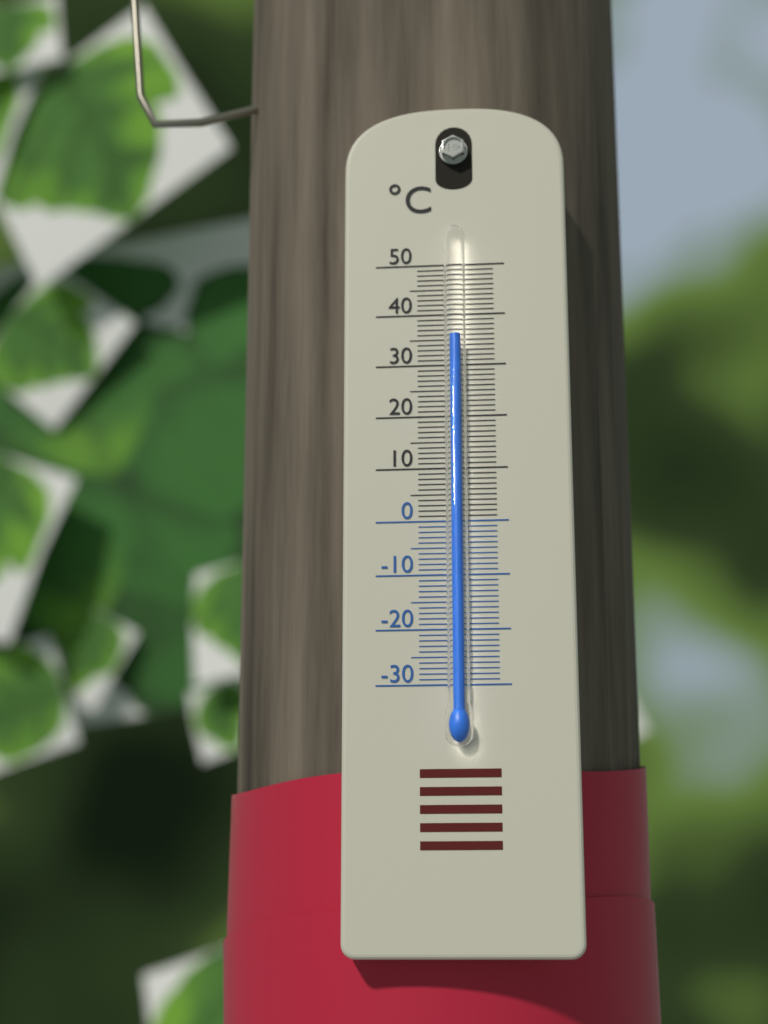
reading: 35 °C
